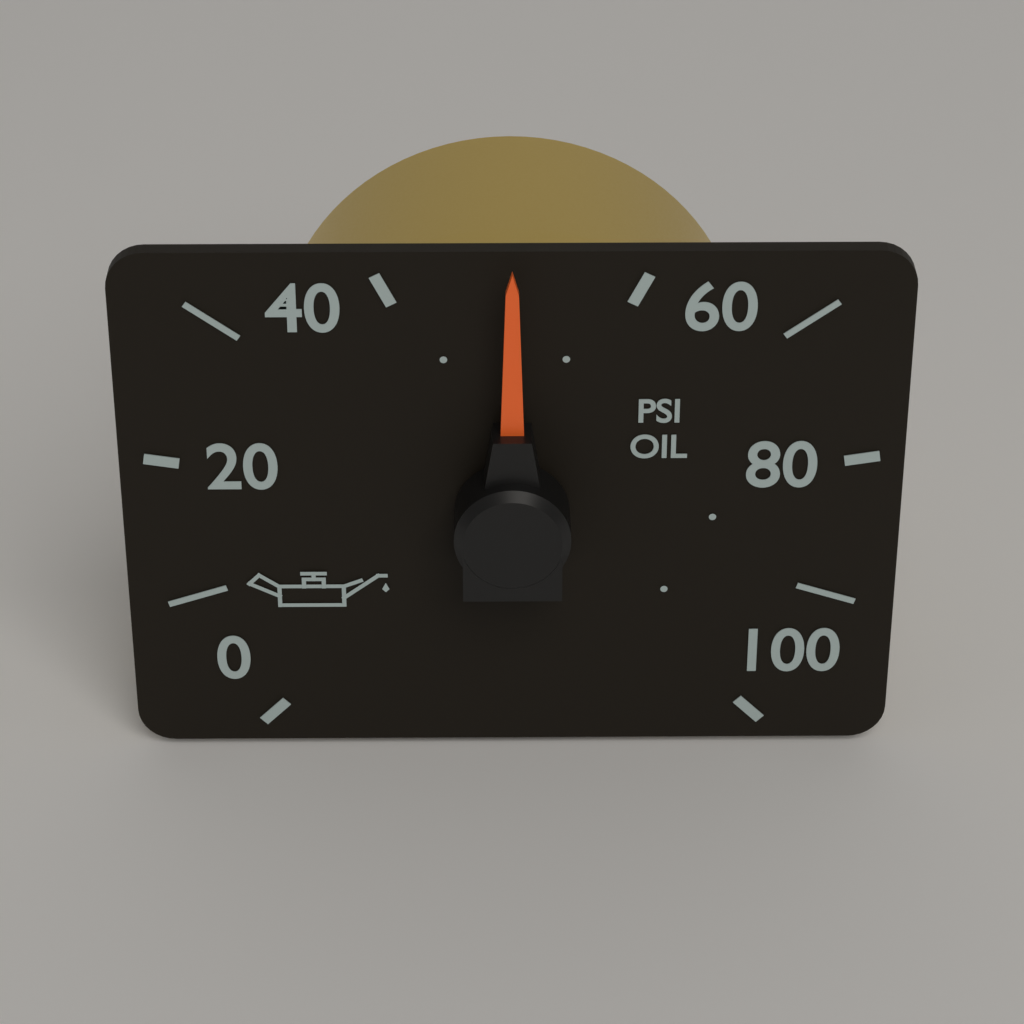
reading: 50 psi
